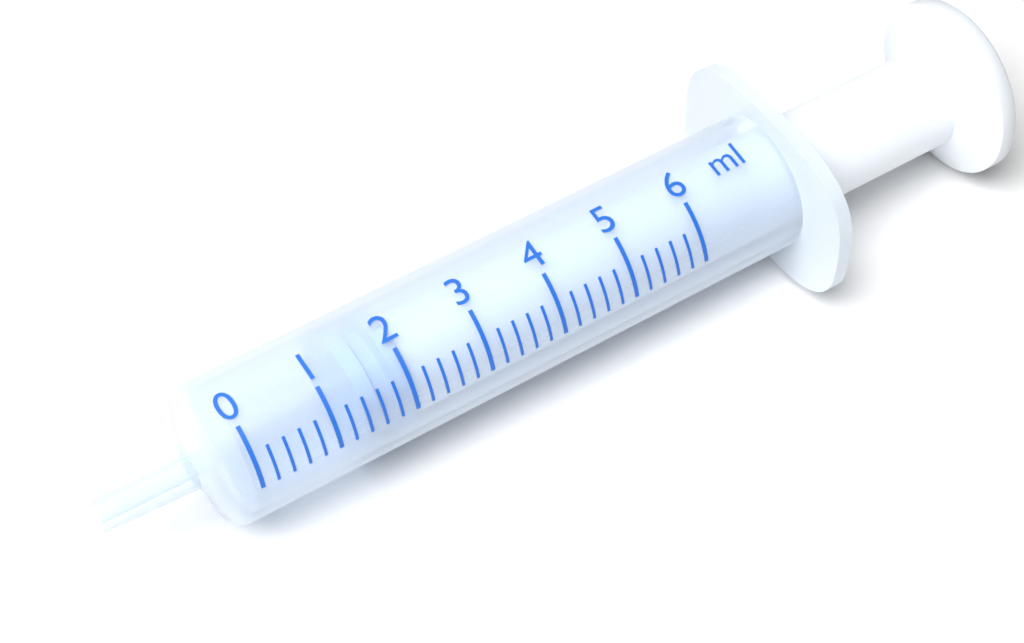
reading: 1.4 ml
